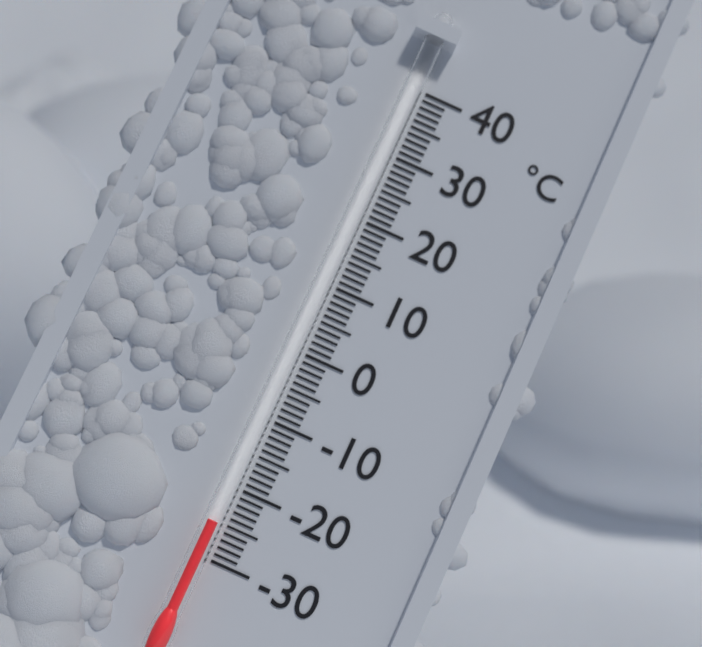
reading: -25 °C
